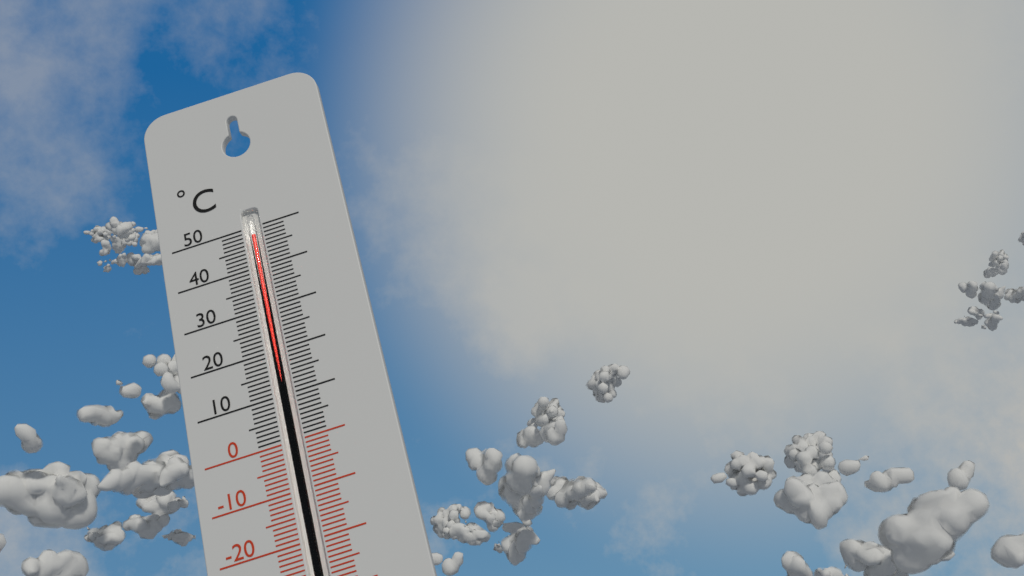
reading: 48 °C
